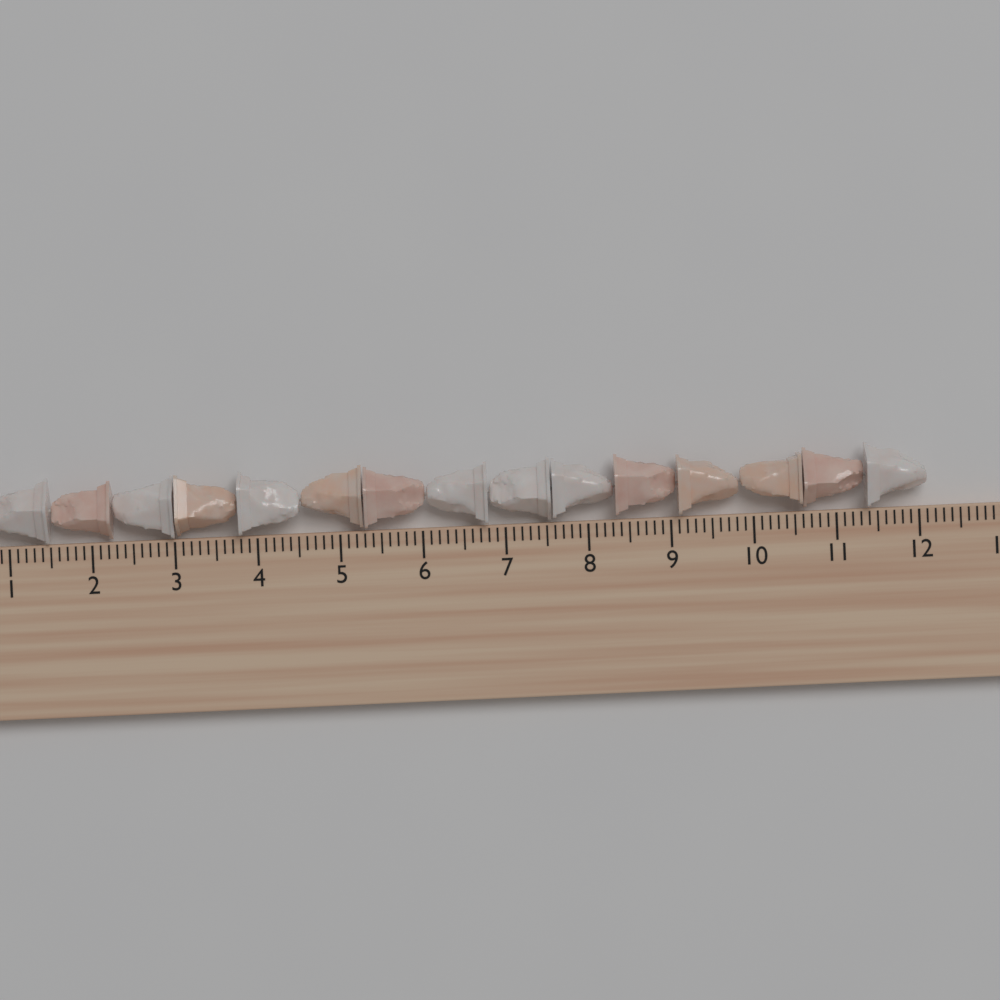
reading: 12.1 cm
